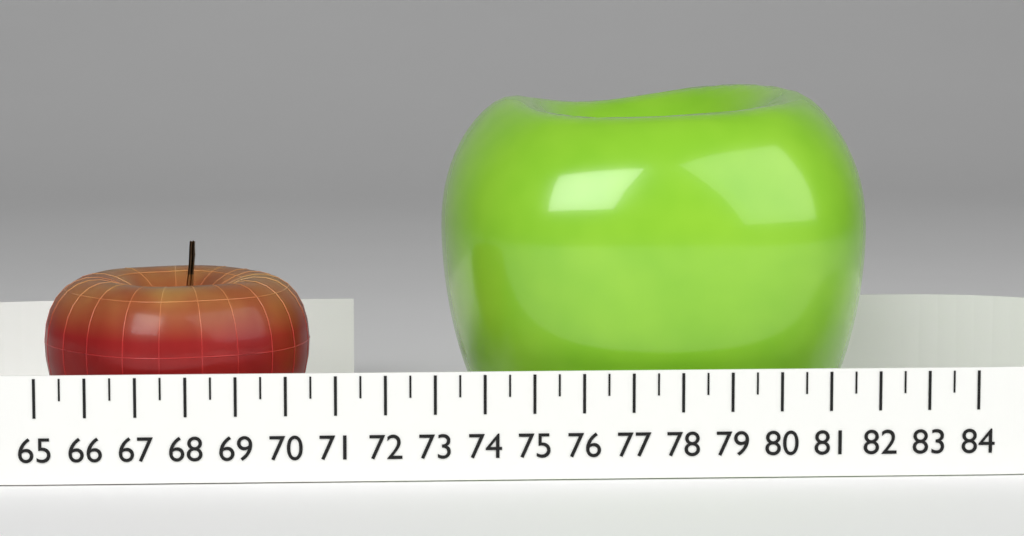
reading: 70.5 (no unit)
